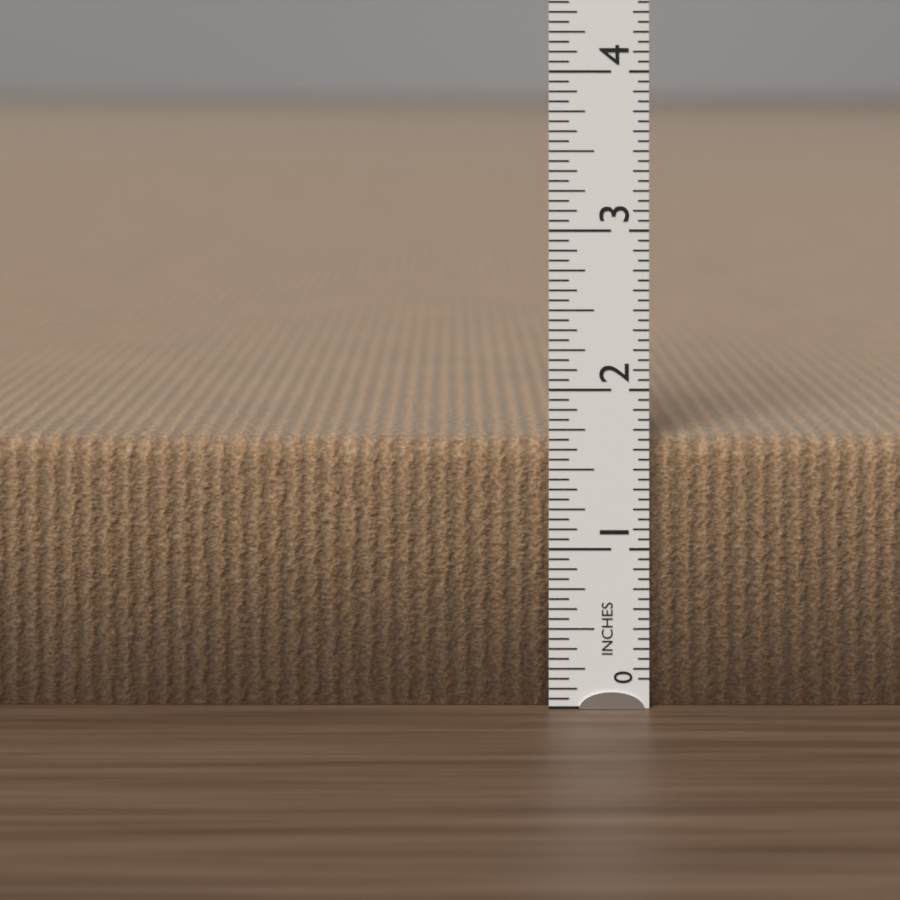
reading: 1.6875 in
